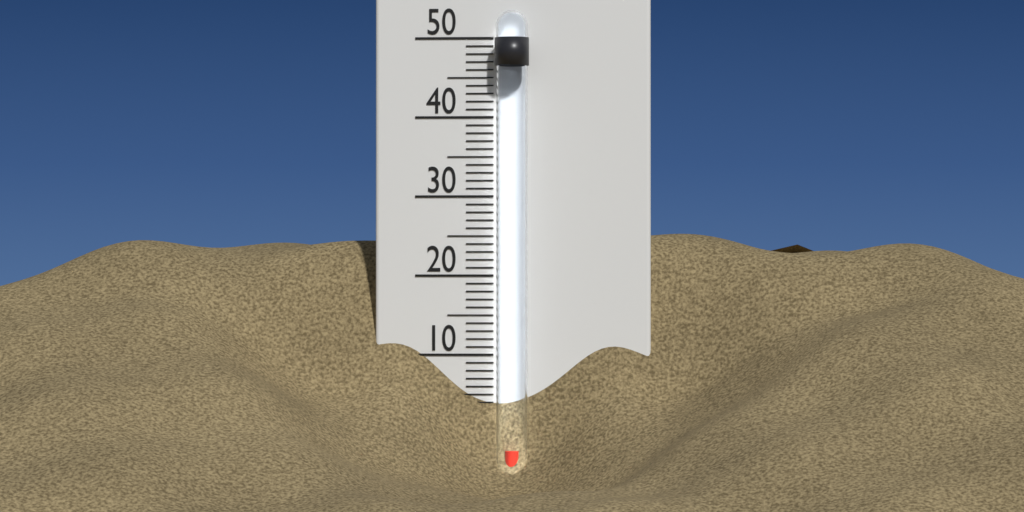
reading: -2 °C
